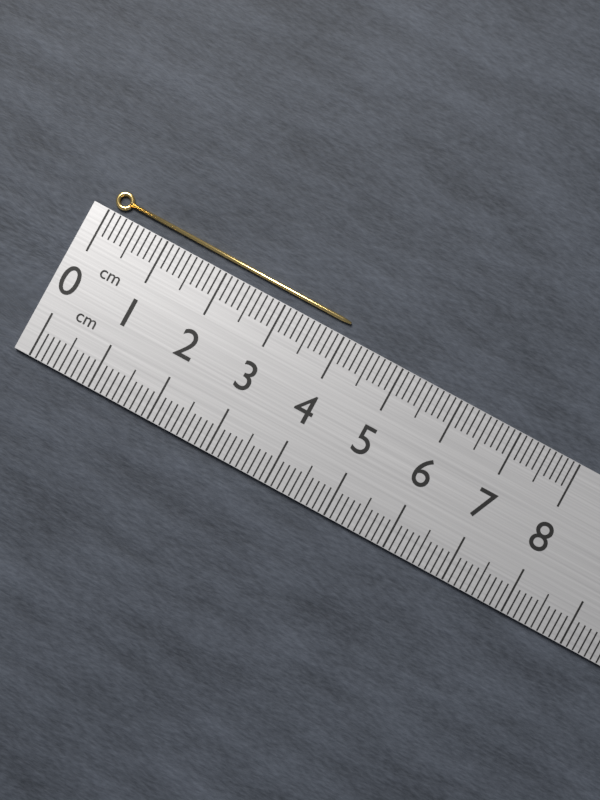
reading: 4.0 cm
